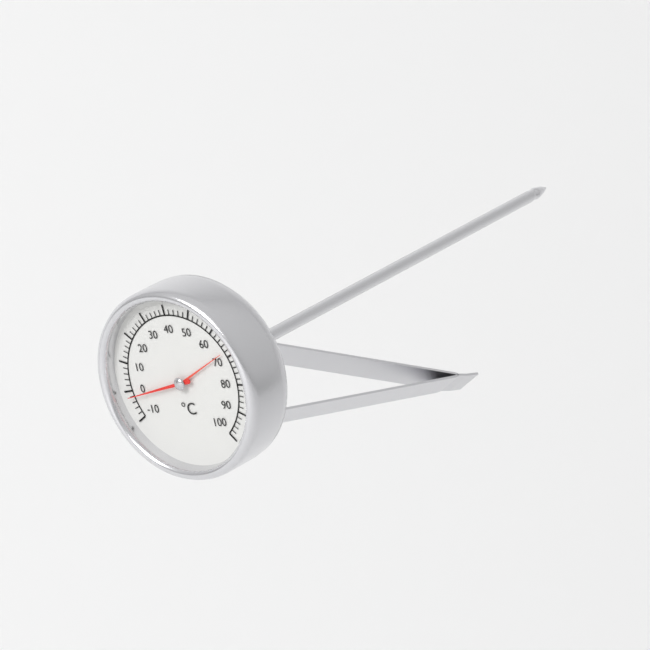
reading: -2 °C
